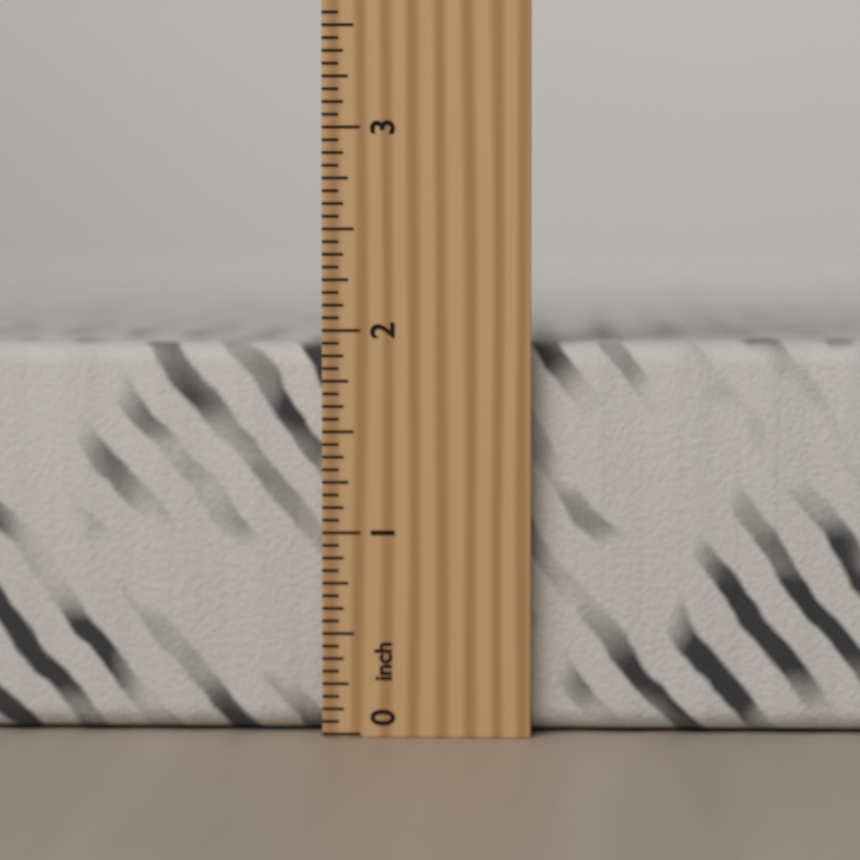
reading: 1.9375 inch
